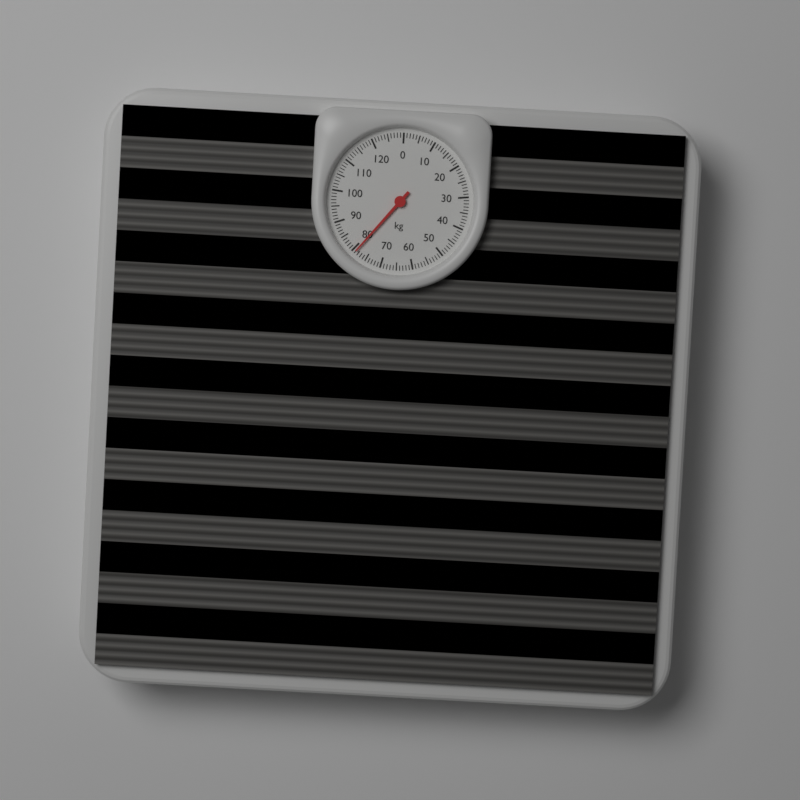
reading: 79 kg
